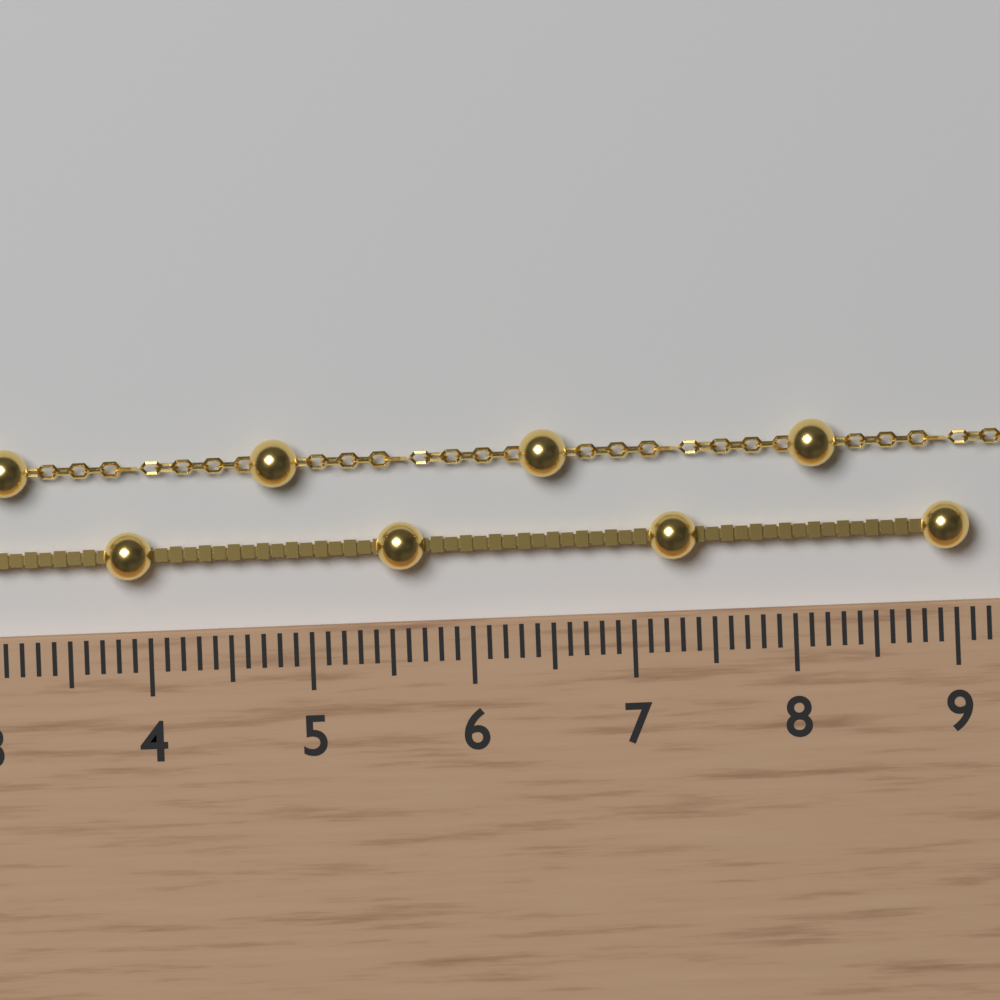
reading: 9.1 cm
